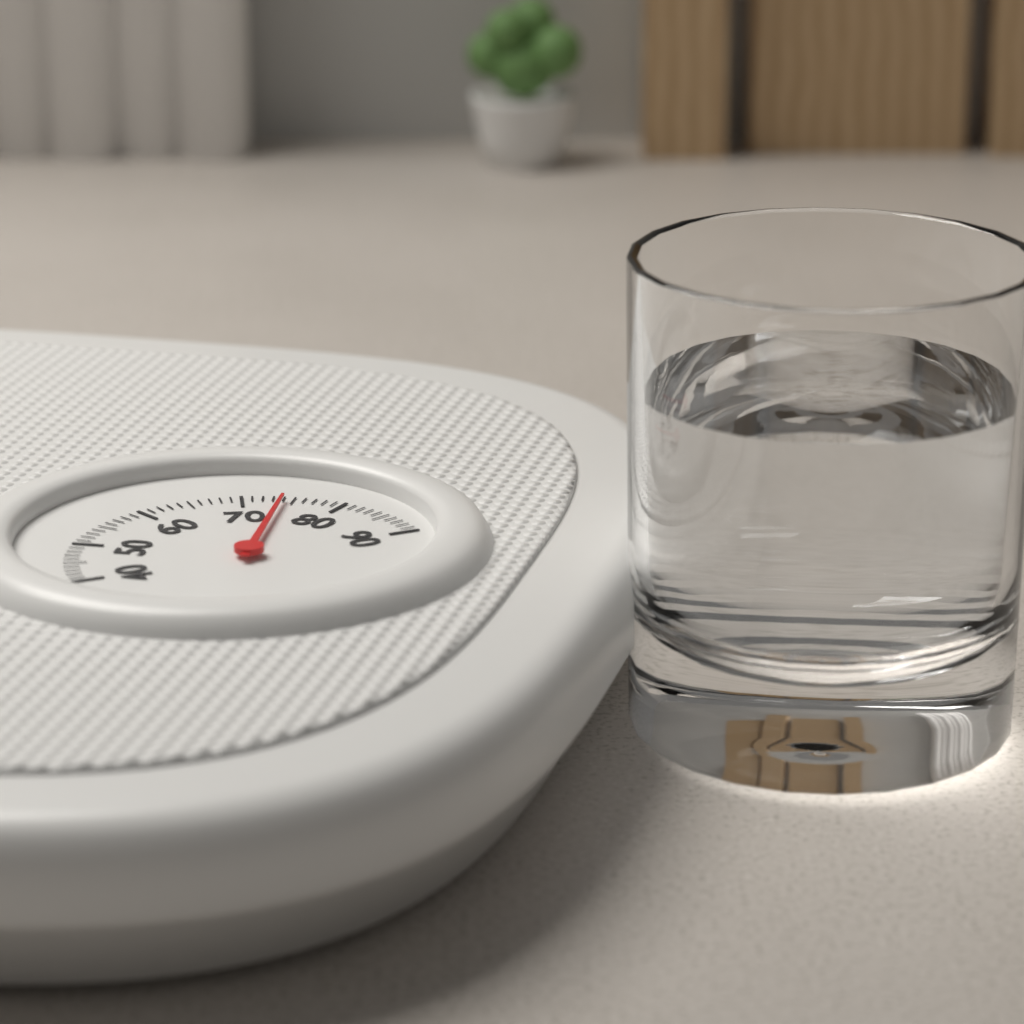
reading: 74 (no unit)
